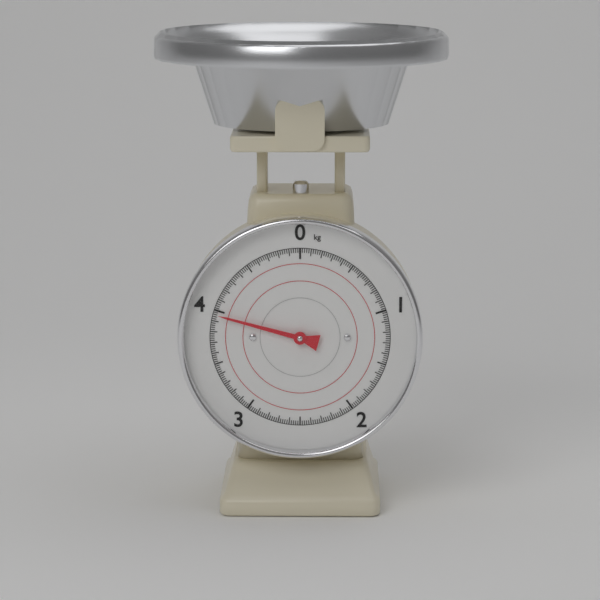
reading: 3.96 kg
